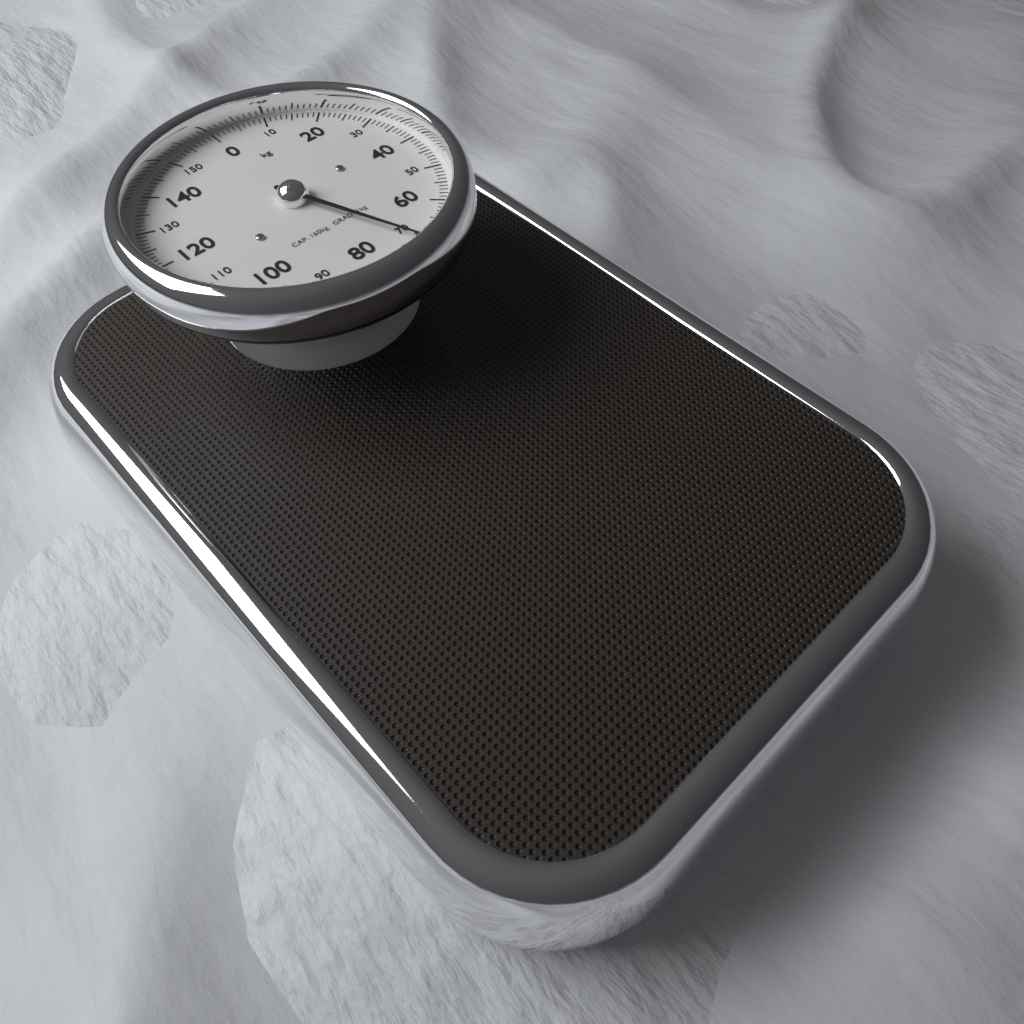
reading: 71 kg
